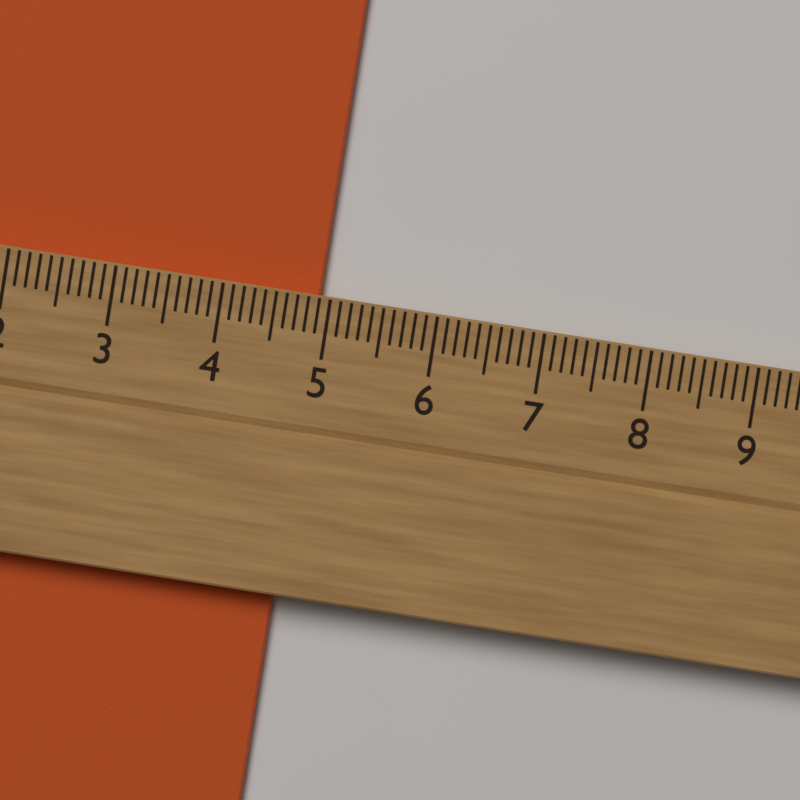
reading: 4.9 cm
